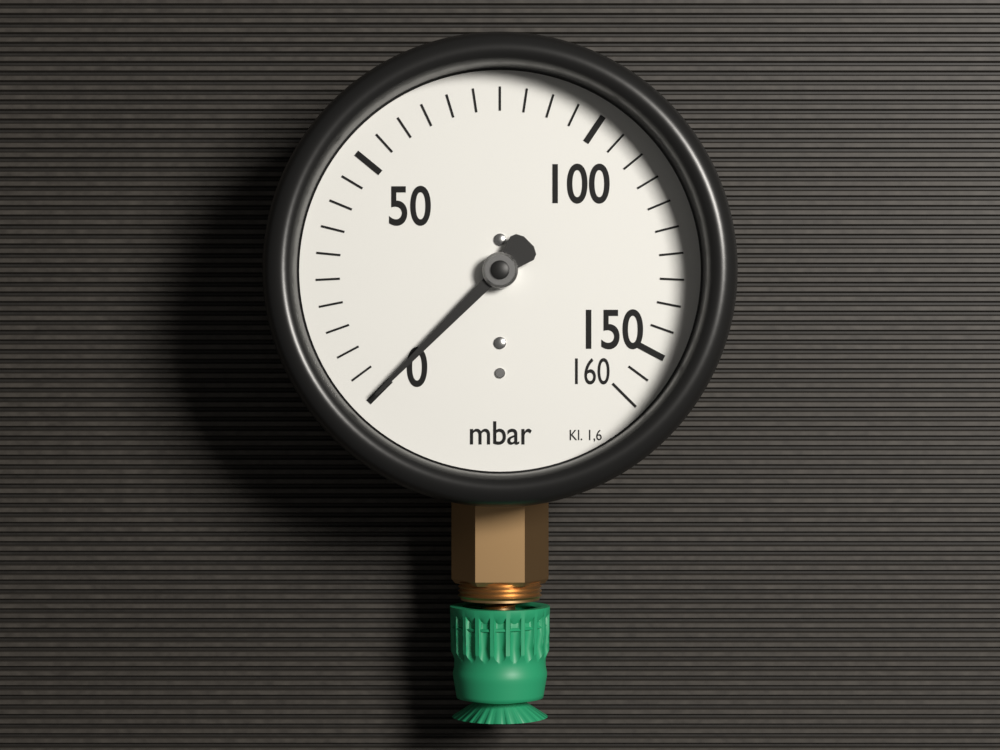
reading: 0 mbar
